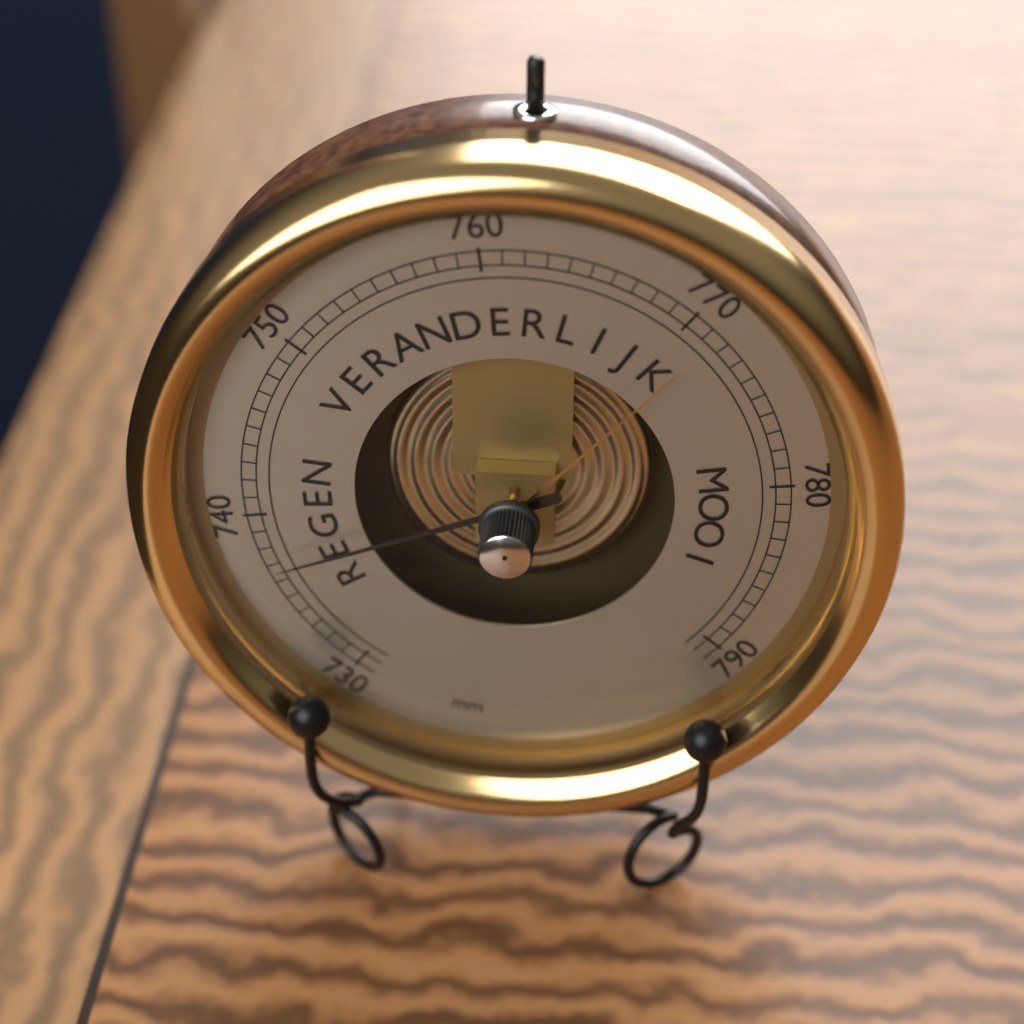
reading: 737 mm
